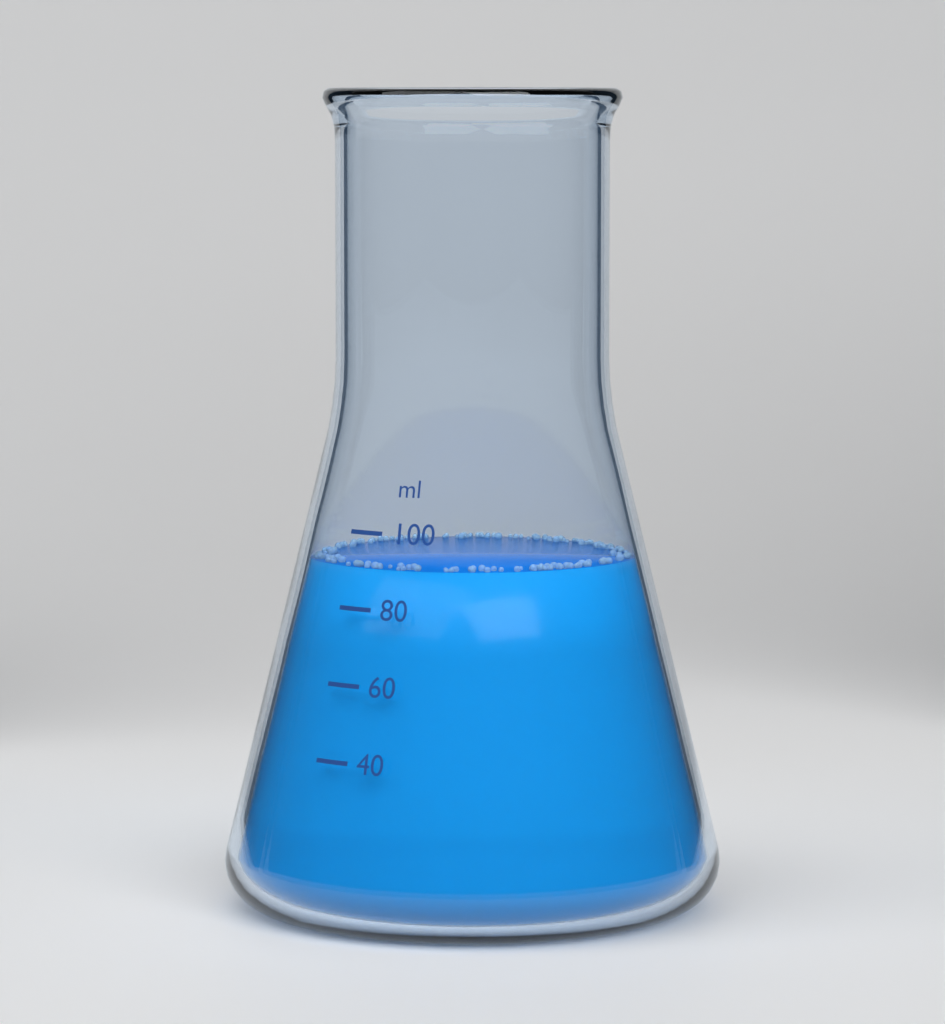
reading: 90 ml
